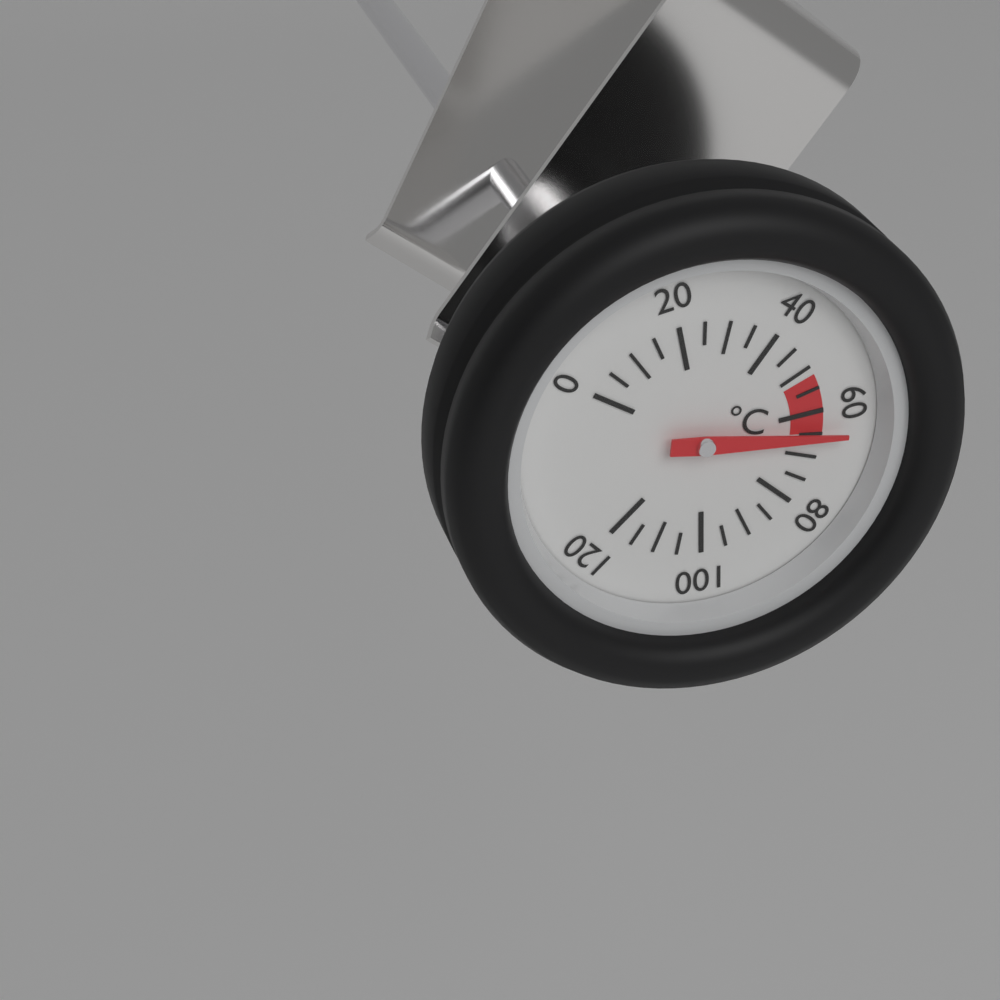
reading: 65 °C
